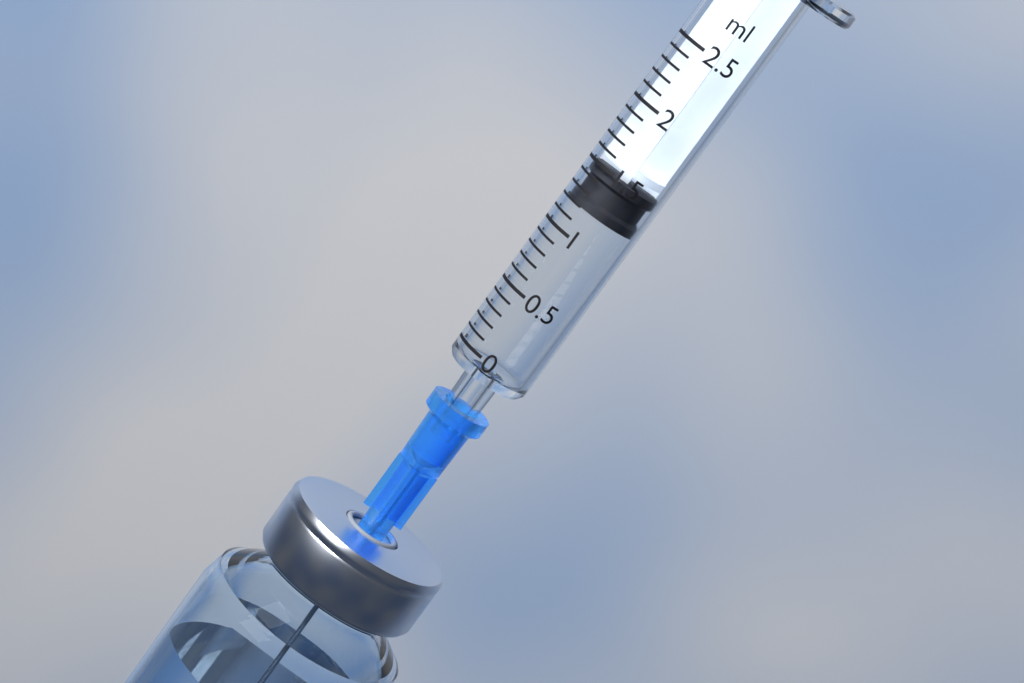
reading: 1.2 ml
